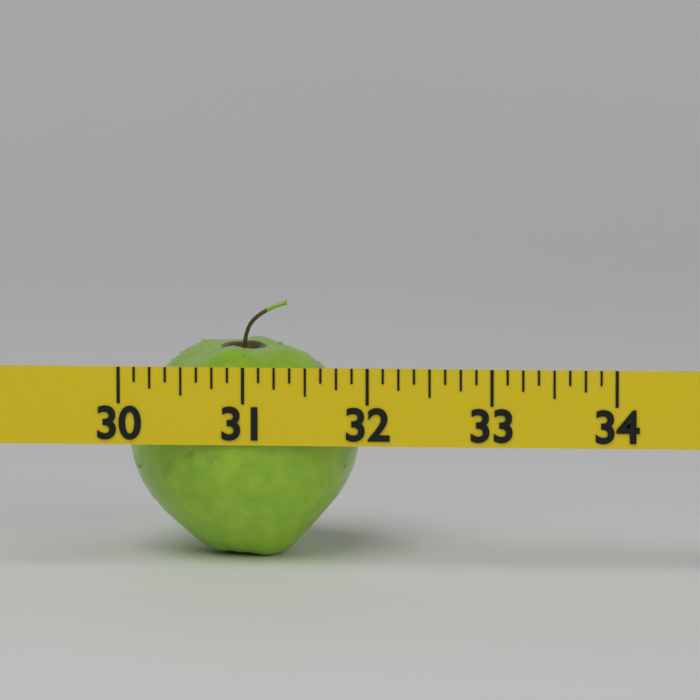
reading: 31.875 (no unit)
